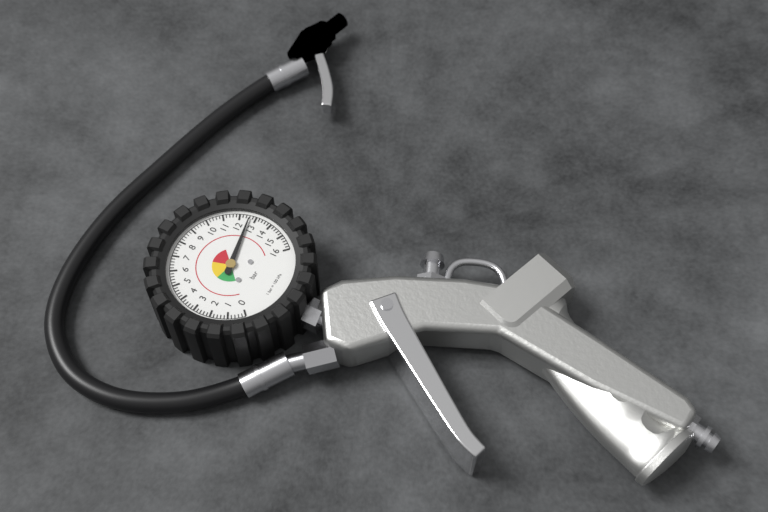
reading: 12.6 bar
